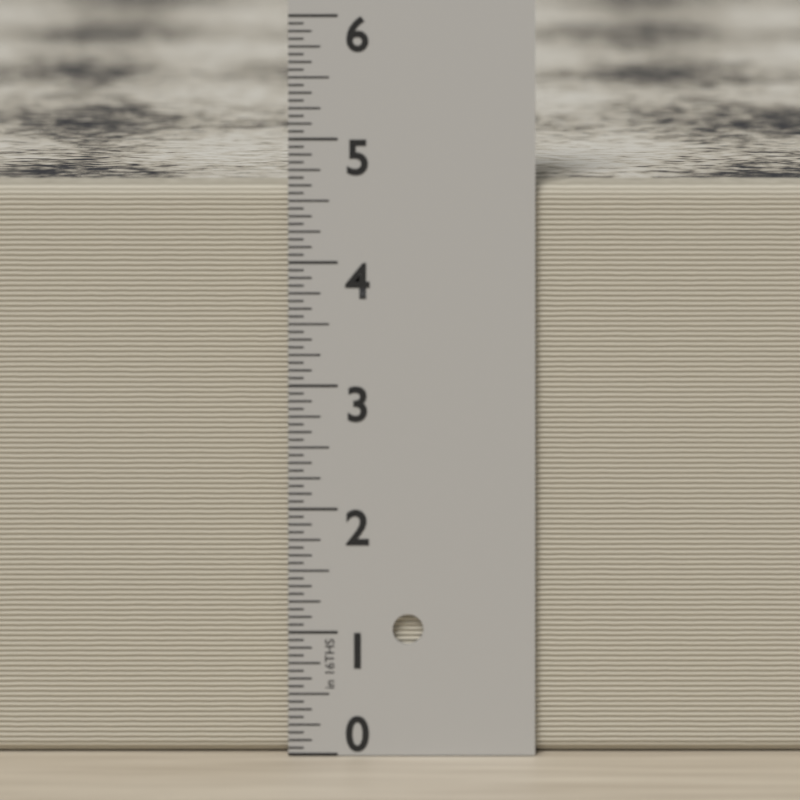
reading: 4.6250 in
